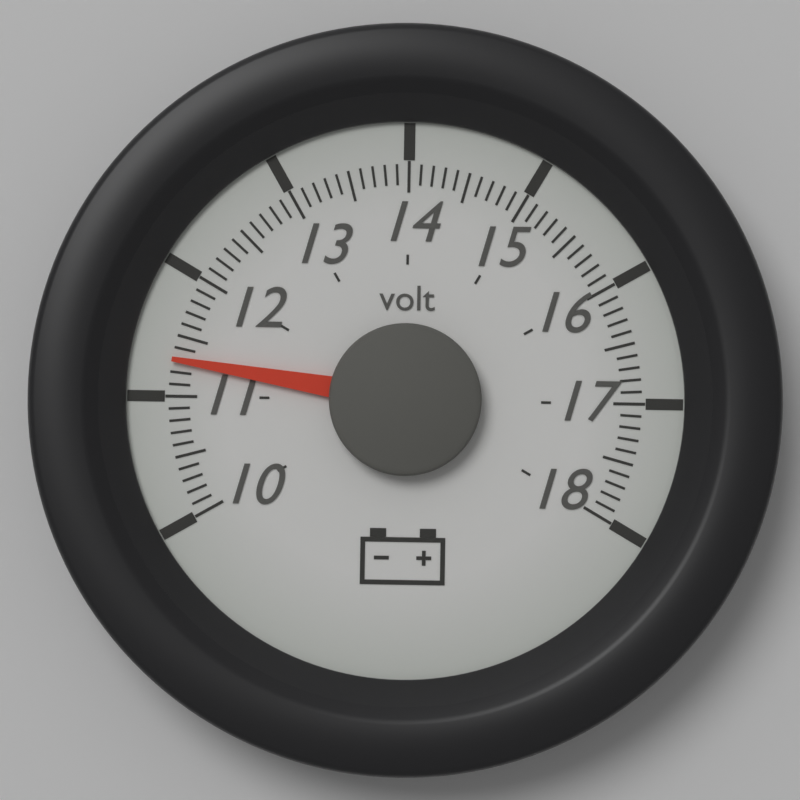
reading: 11.3 volt
